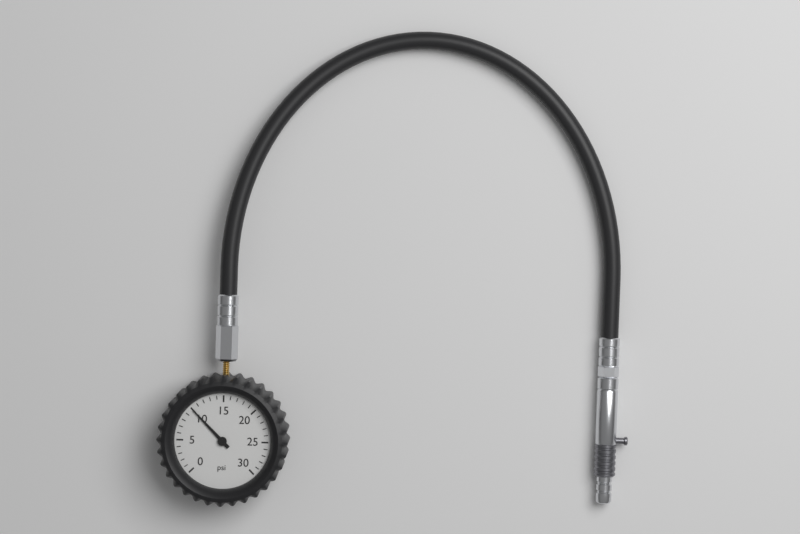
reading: 10 psi
